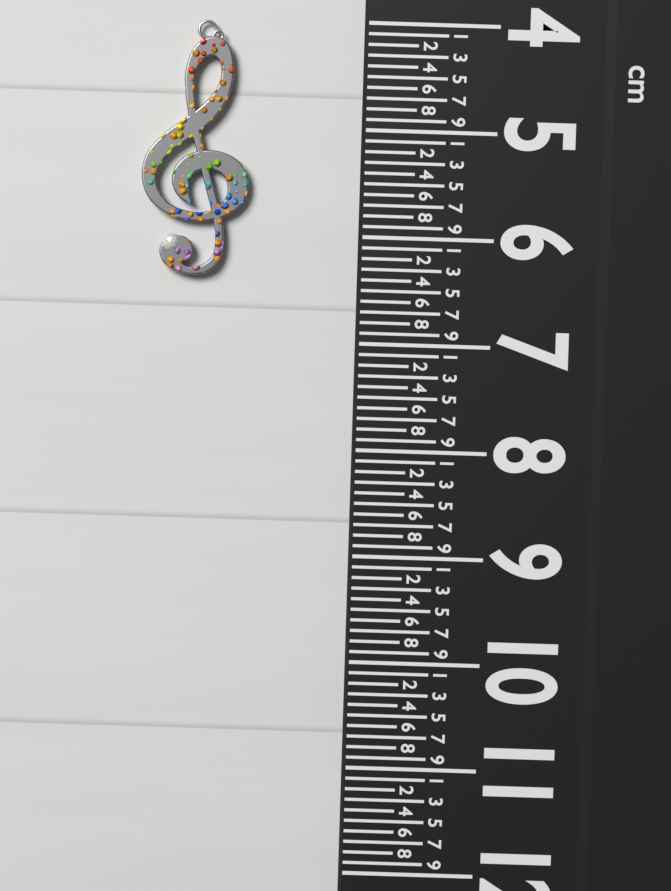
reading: 6.4 cm
